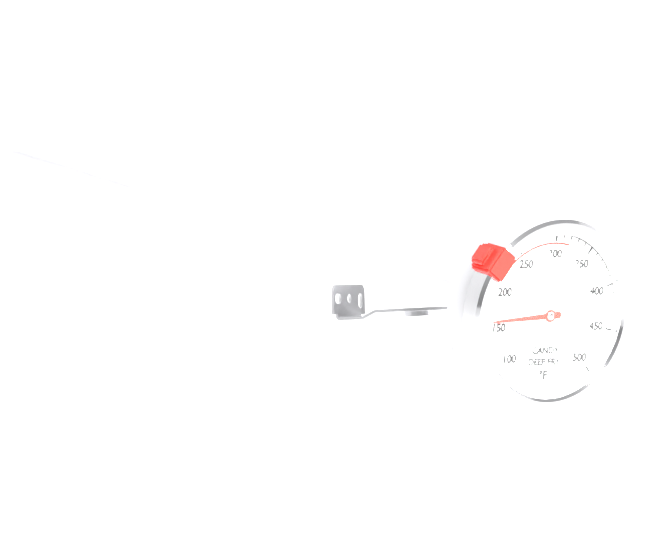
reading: 160 °F
